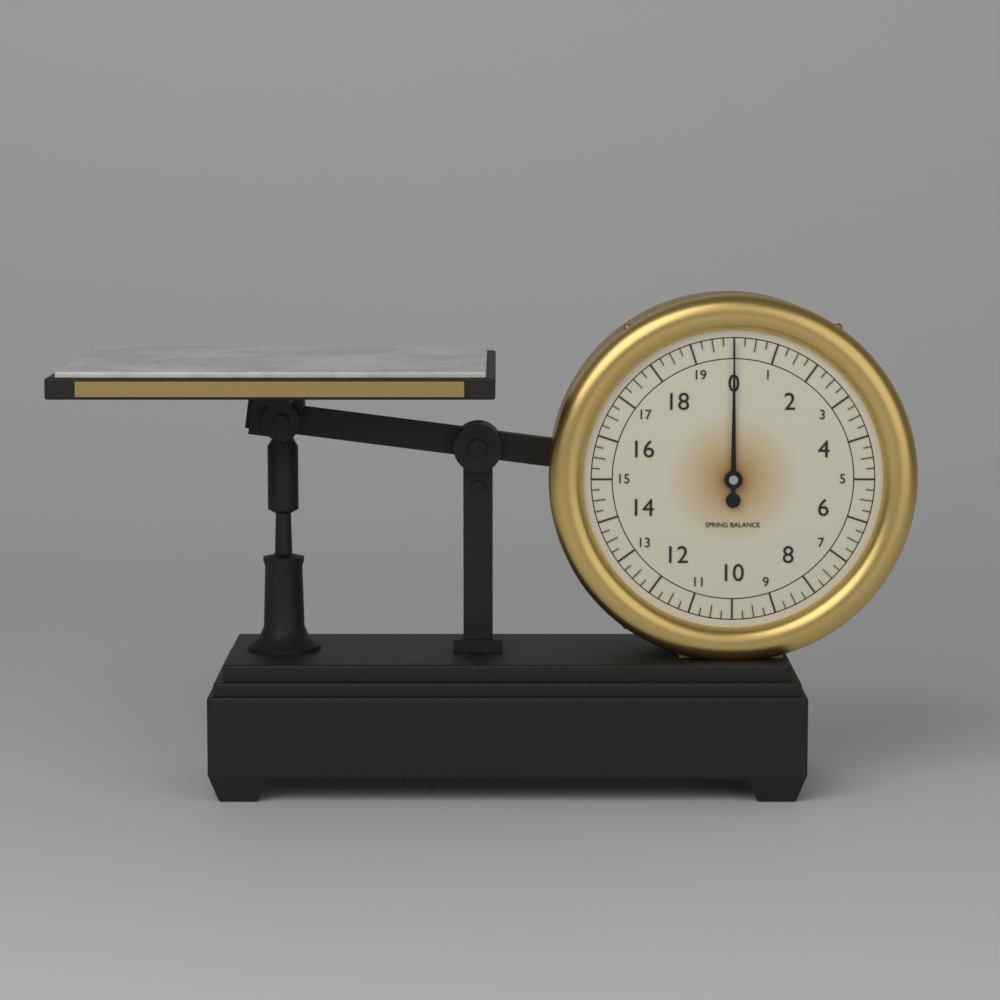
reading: 0.00 (no unit)
